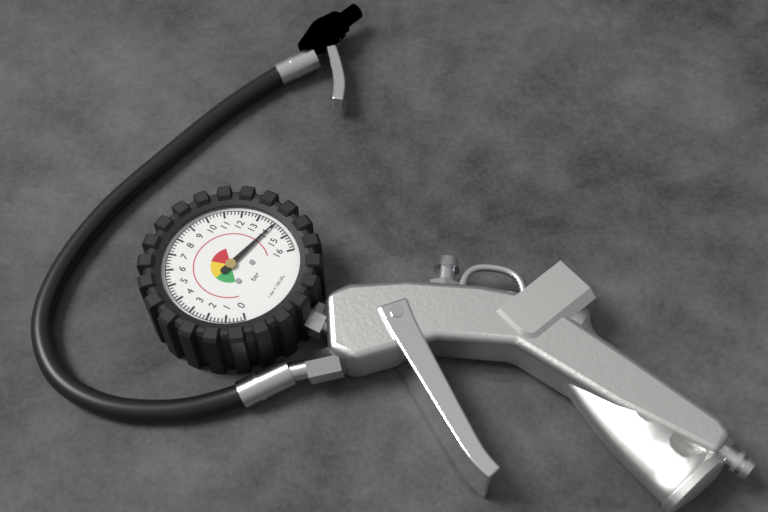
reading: 14.0 bar
